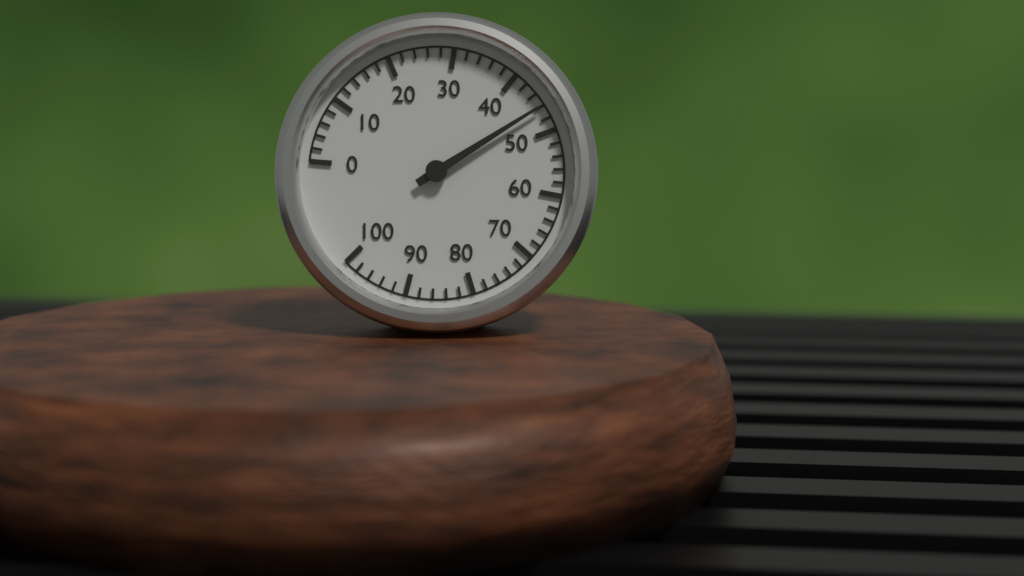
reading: 46 (no unit)
